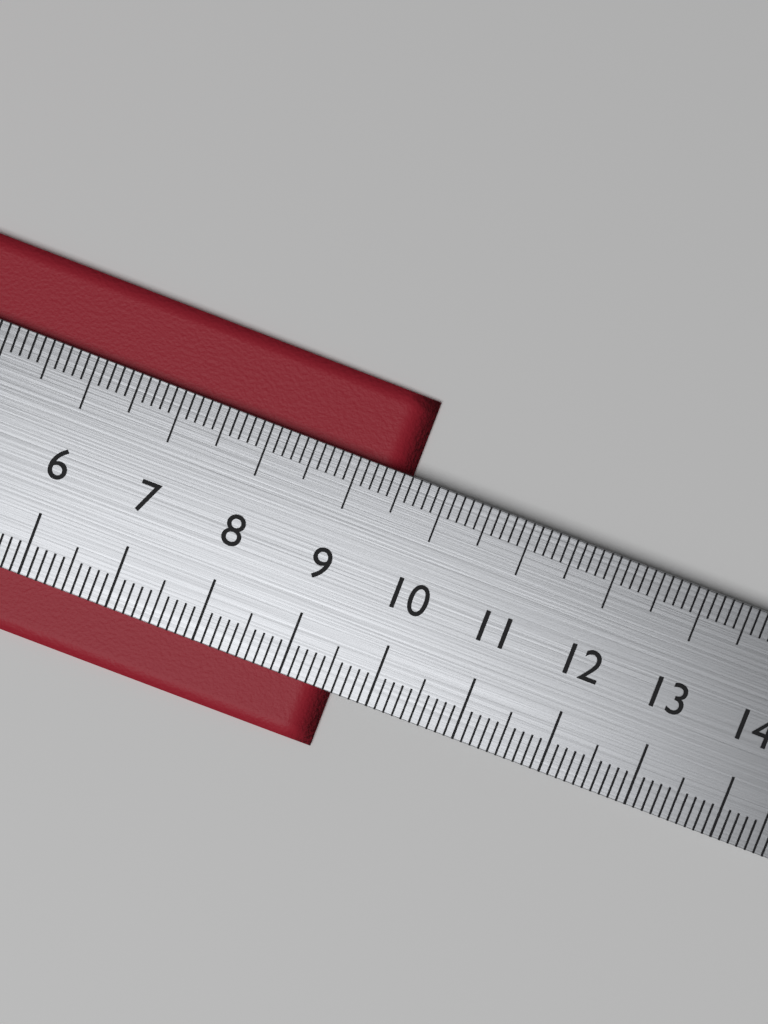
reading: 9.6 cm
